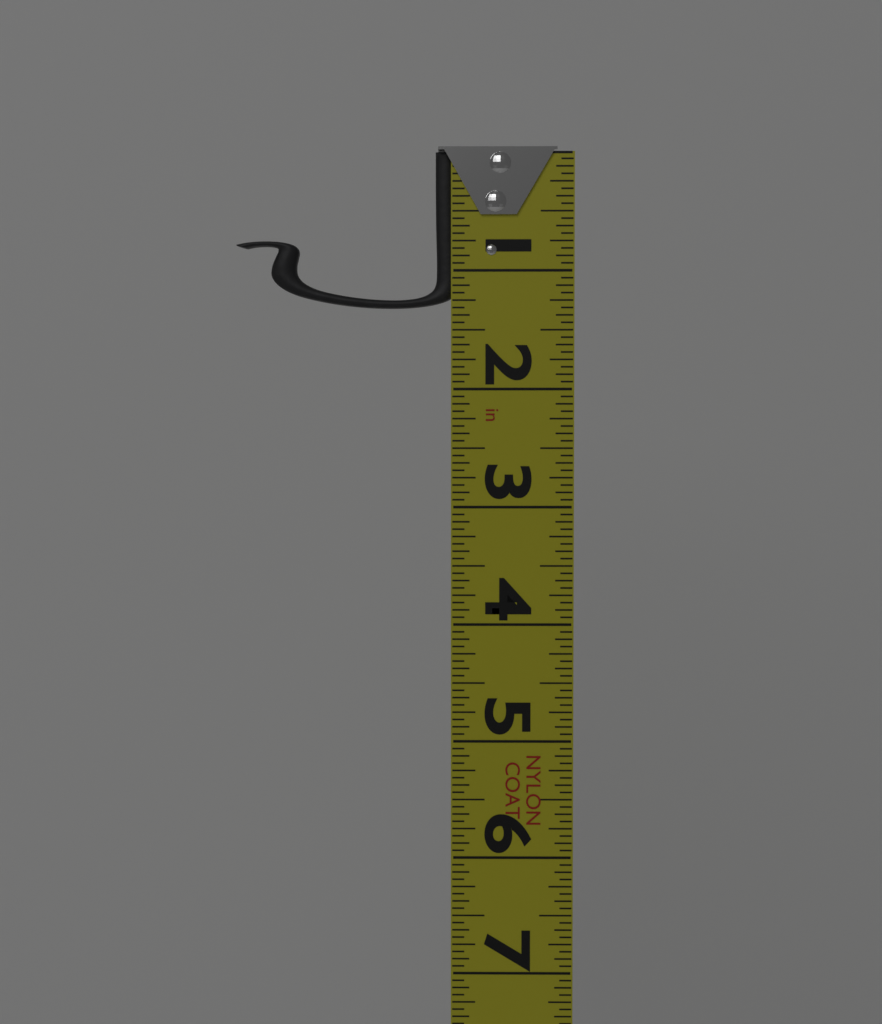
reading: 1.3125 in
